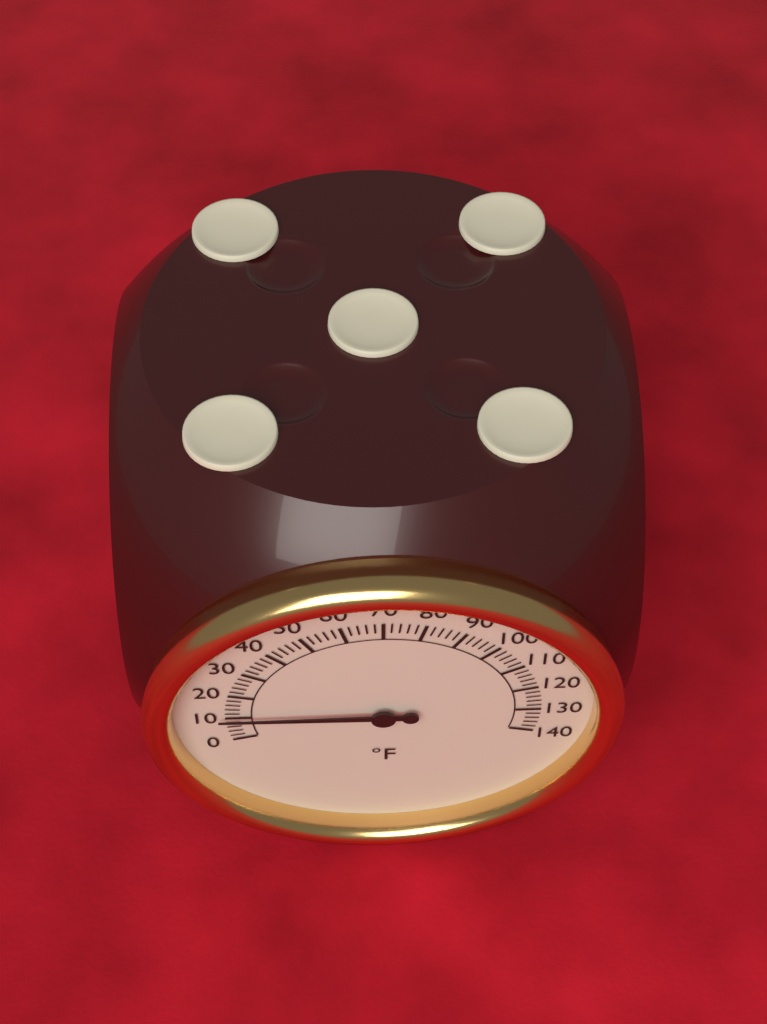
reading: 10 °F
